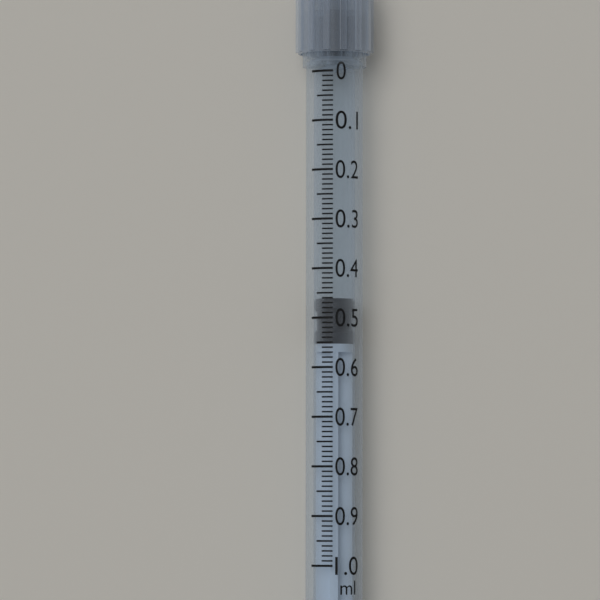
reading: 0.46 ml
